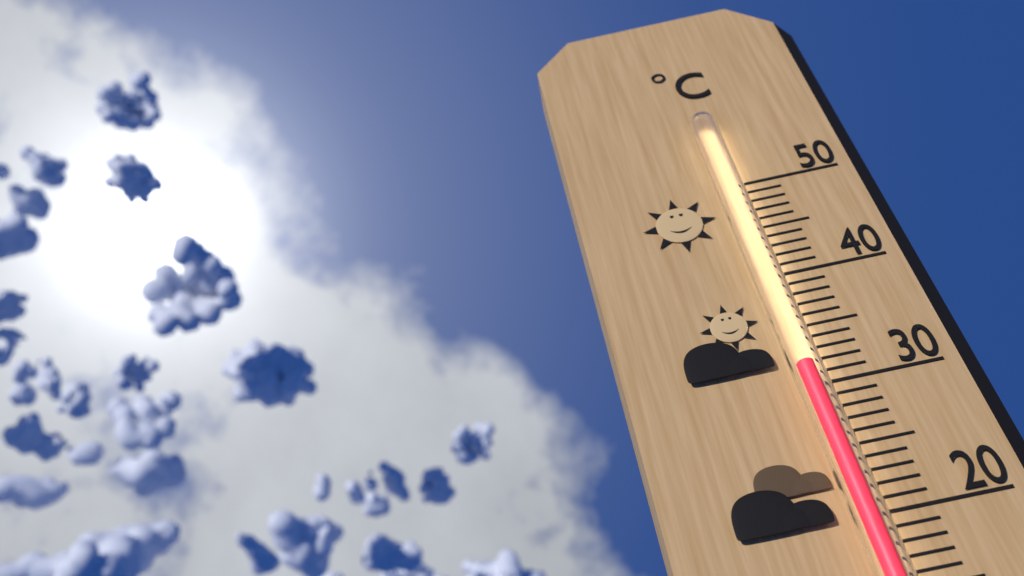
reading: 31 °C
